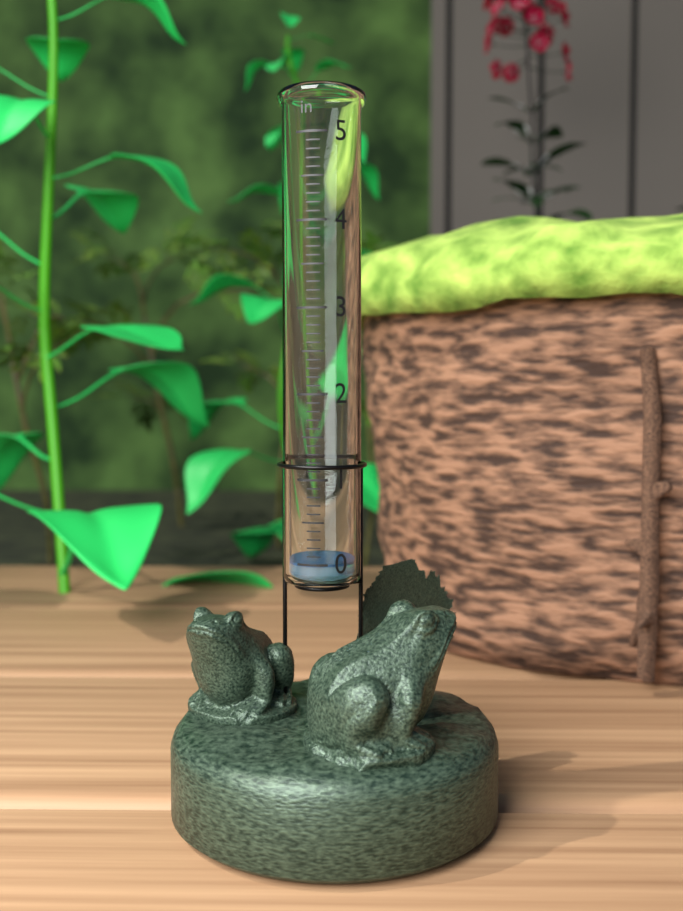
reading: 0.0 in
